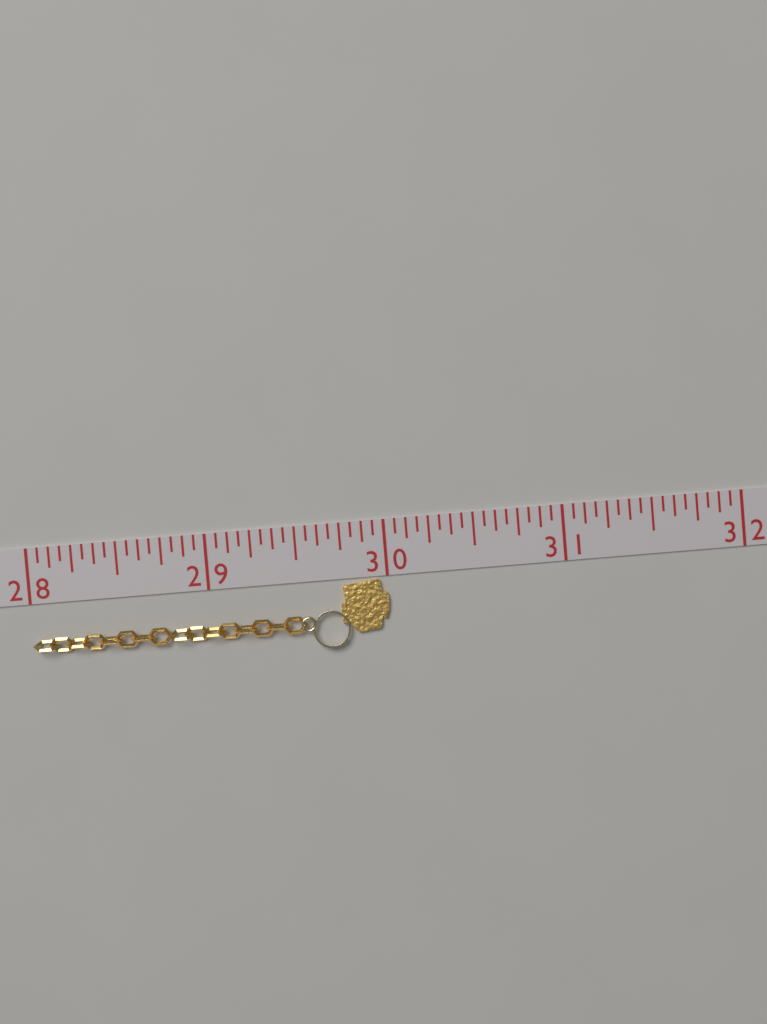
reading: 30.0000 (no unit)
